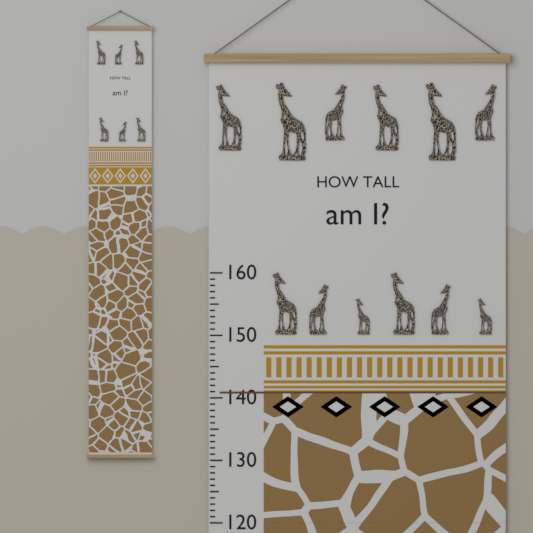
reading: 141 (no unit)
